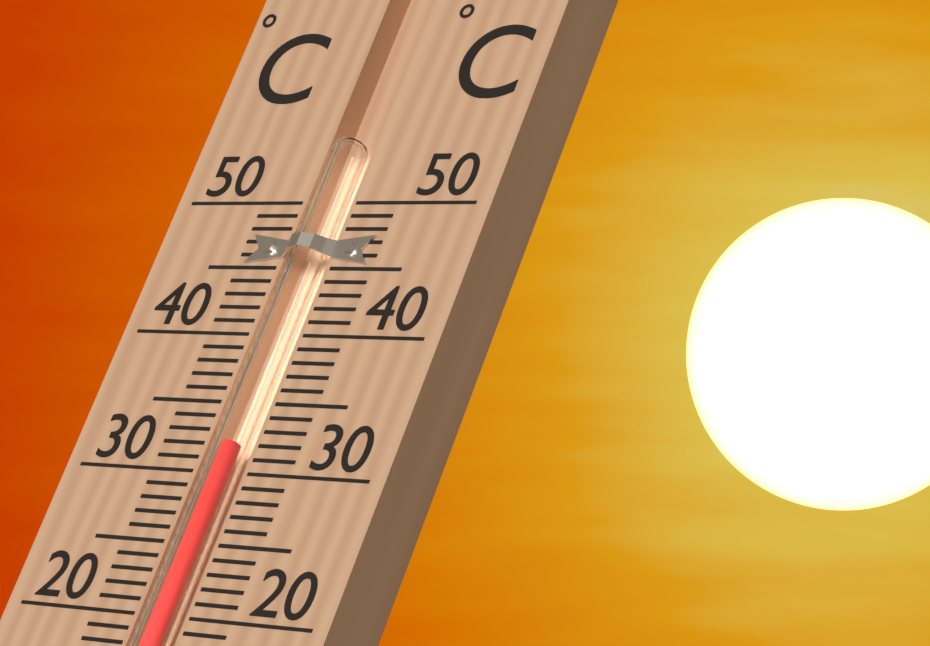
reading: 32 °C
